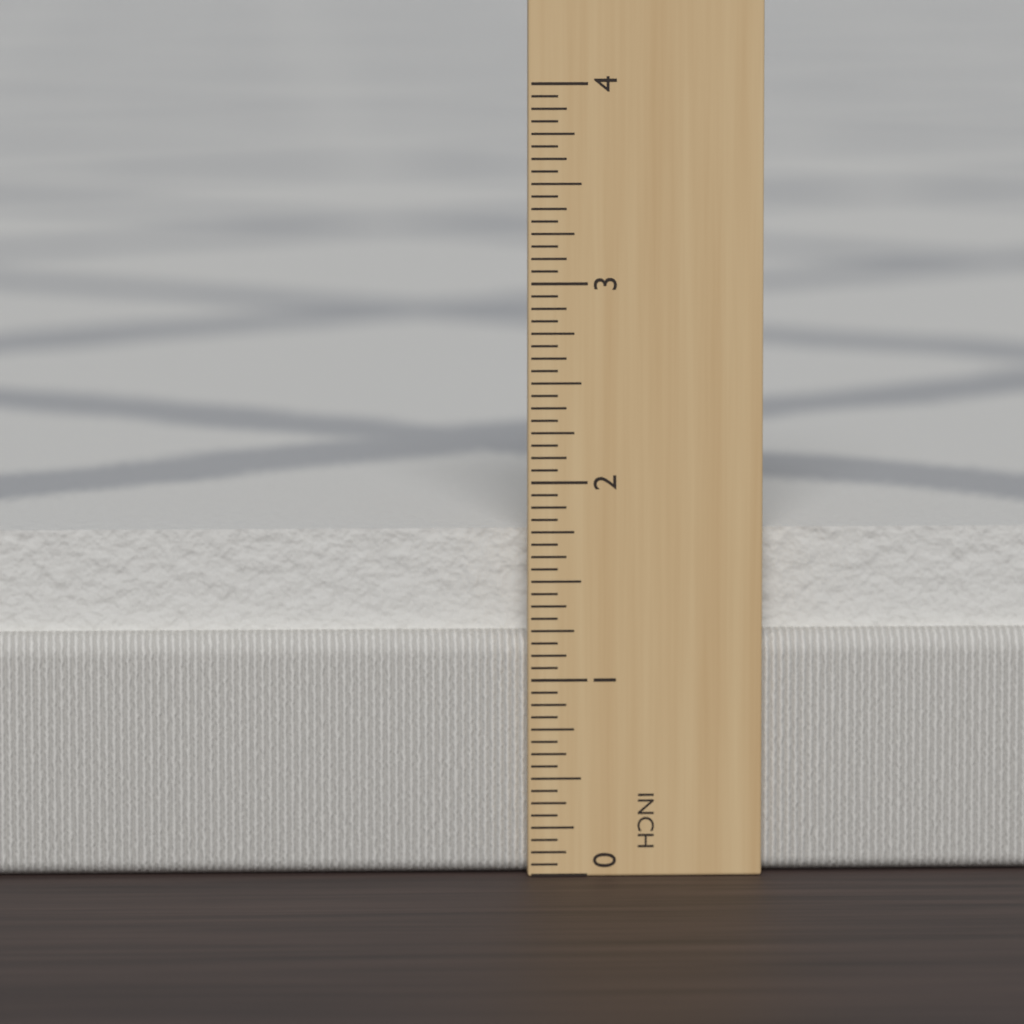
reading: 1.7500 in
